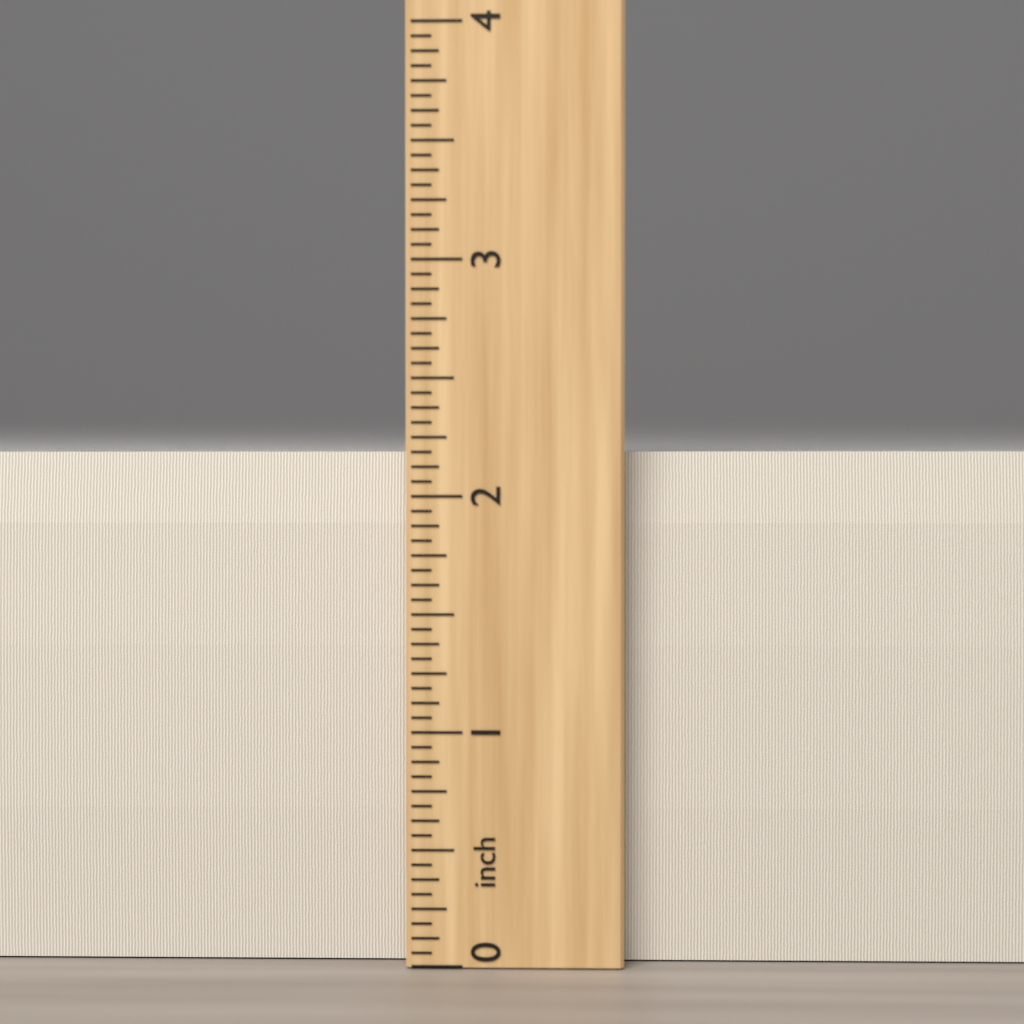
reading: 2.1875 inch
